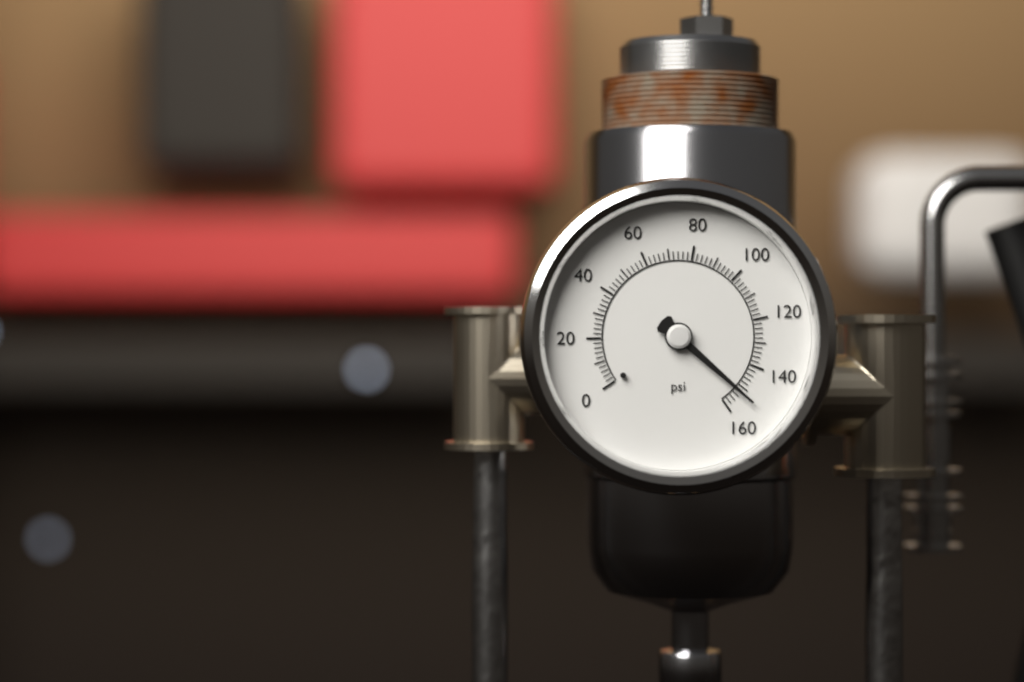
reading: 152 psi
